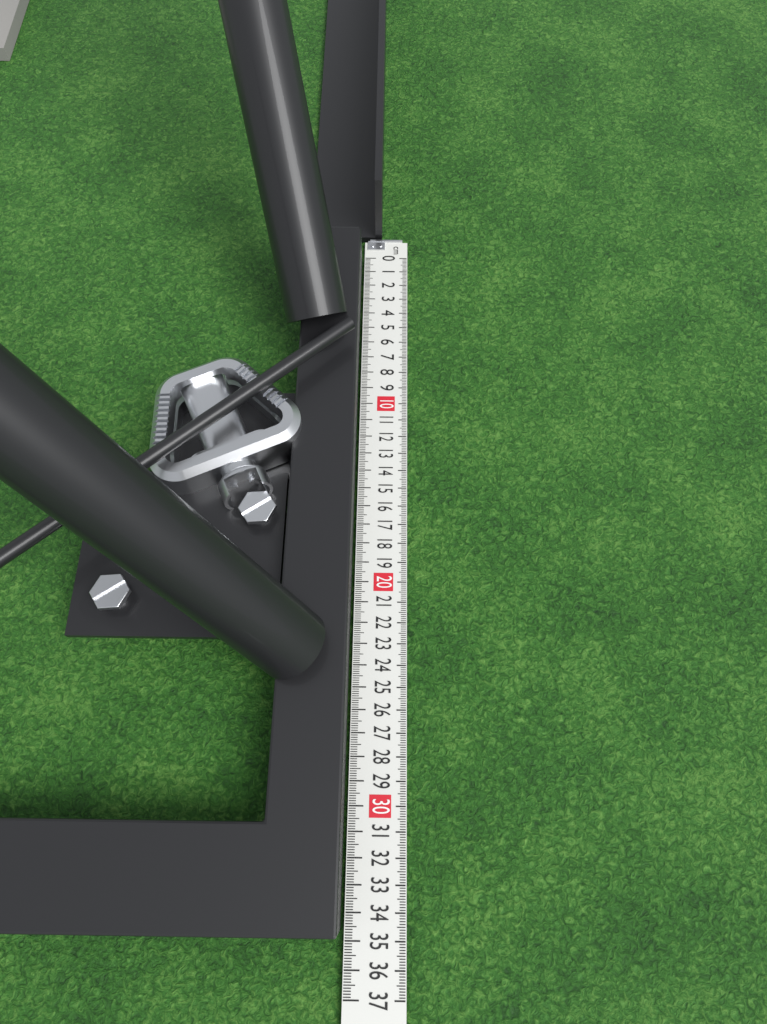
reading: 34.7 cm
